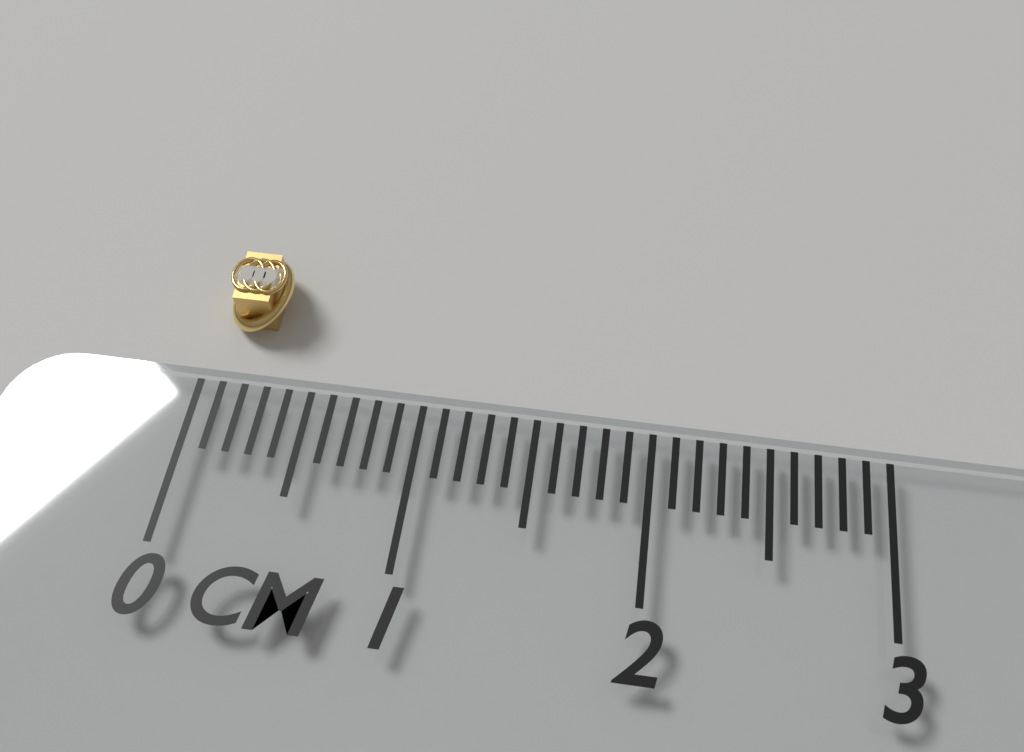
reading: 0.3 cm
